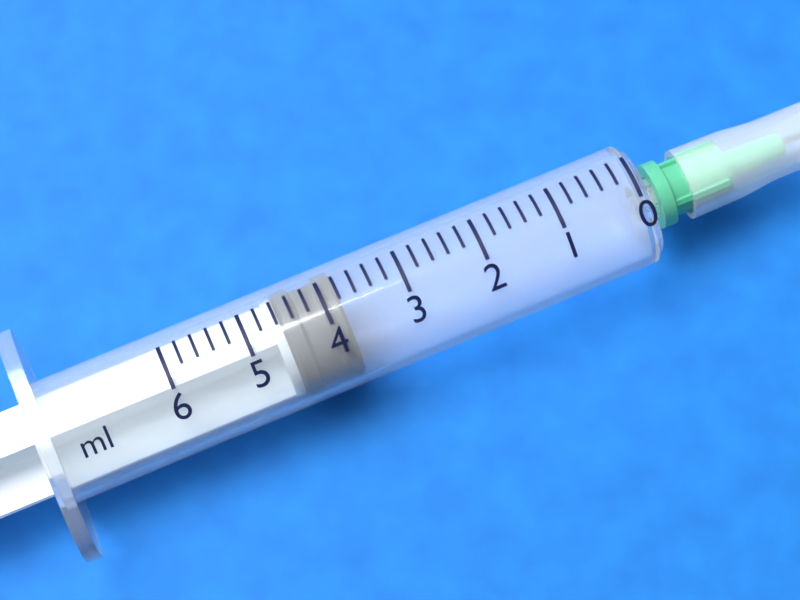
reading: 3.8 ml
